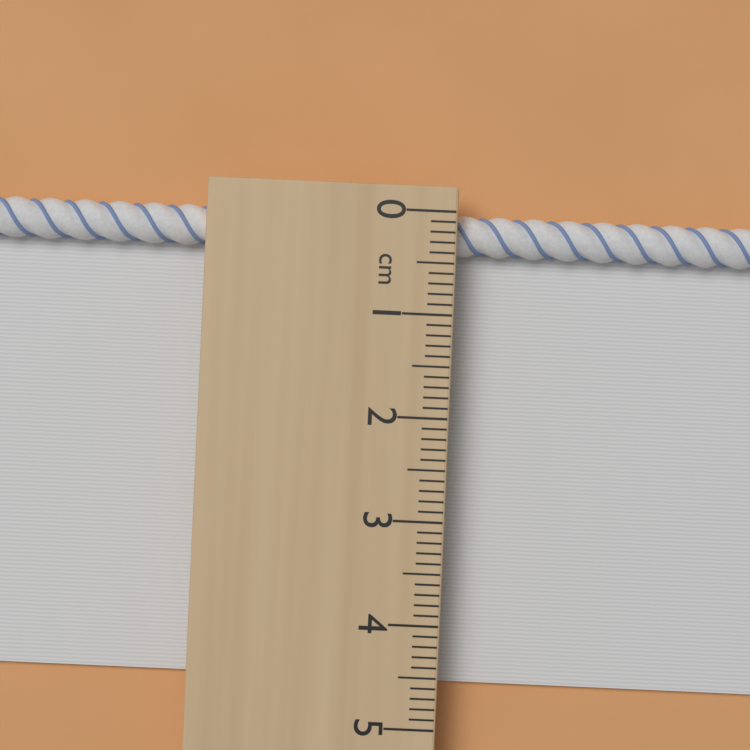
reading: 4.6 cm
